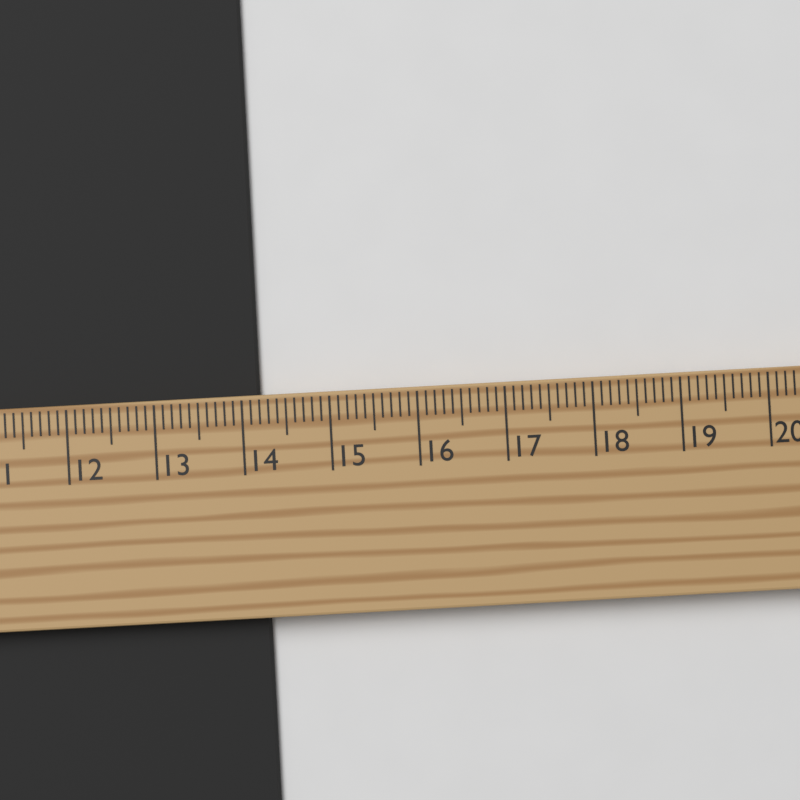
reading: 14.2 cm
